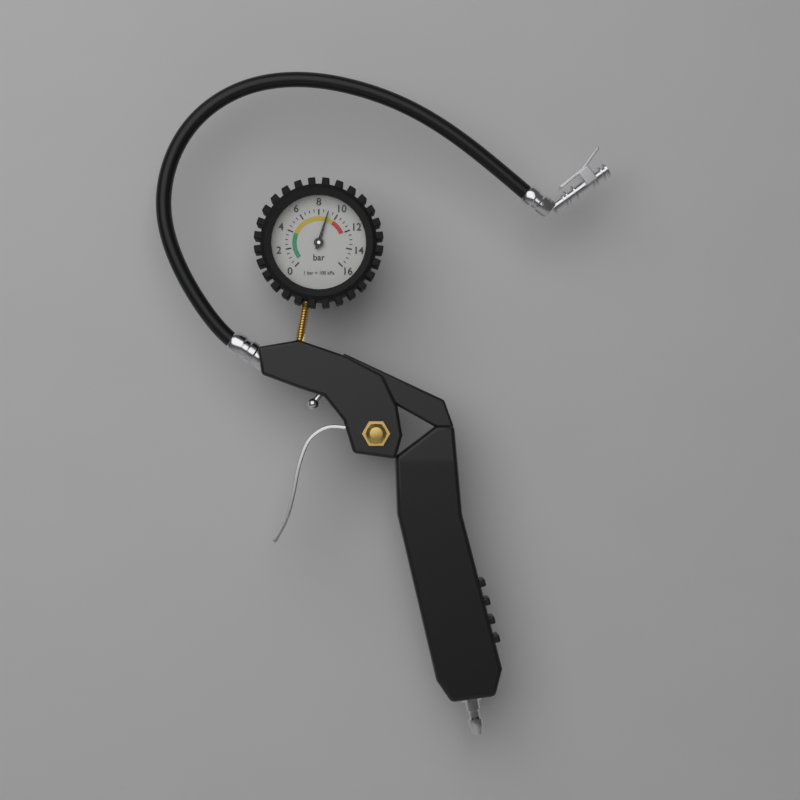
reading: 9.0 bar
